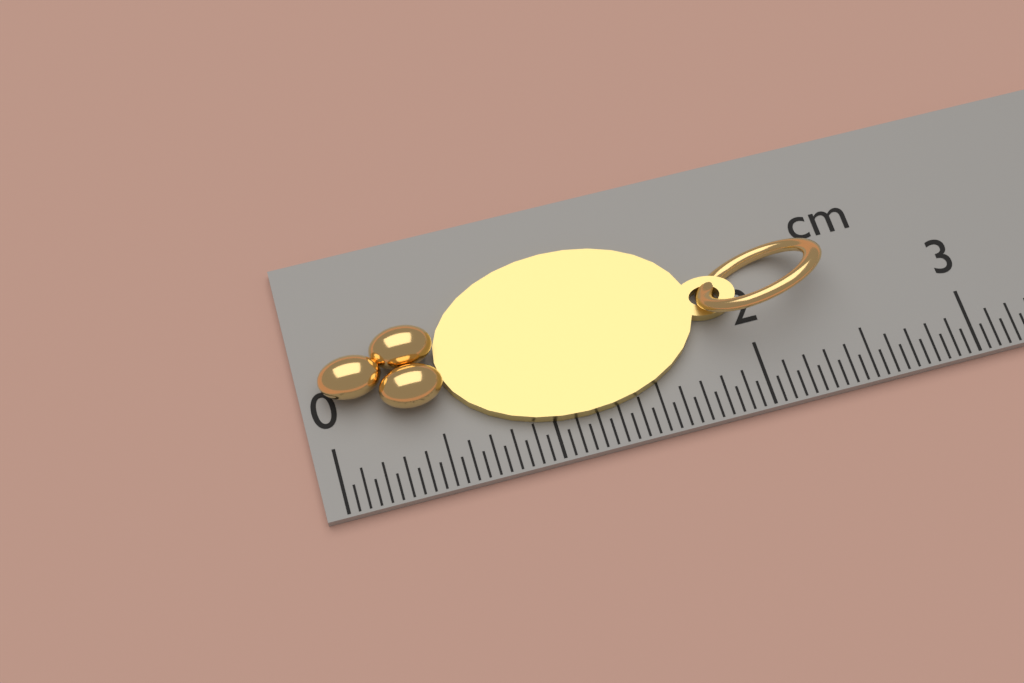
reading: 2.40 cm
